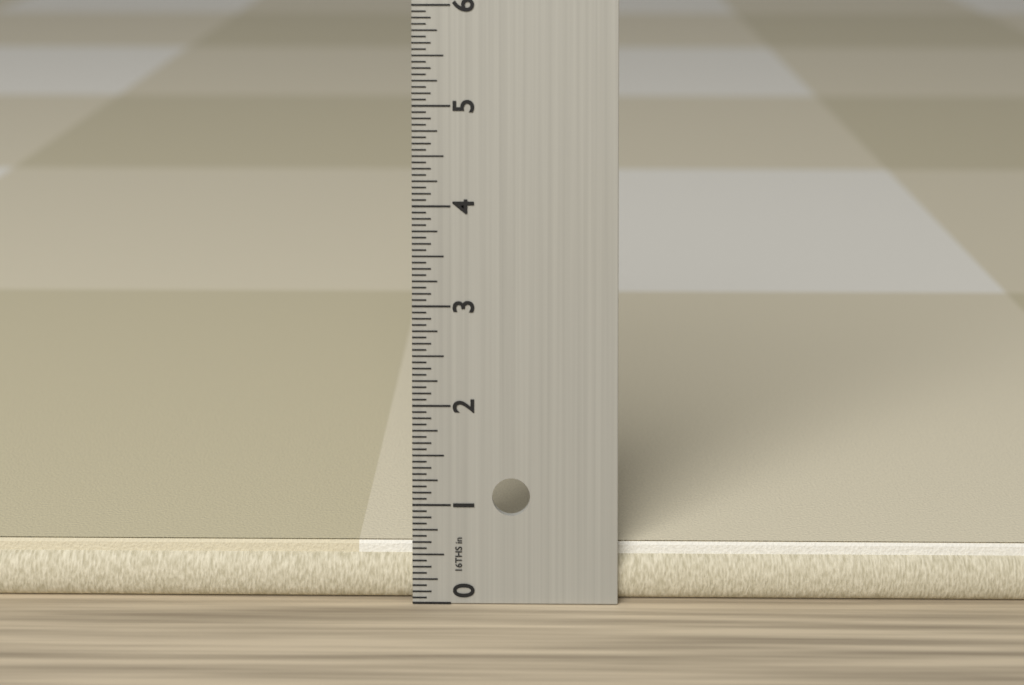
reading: 0.5625 in
